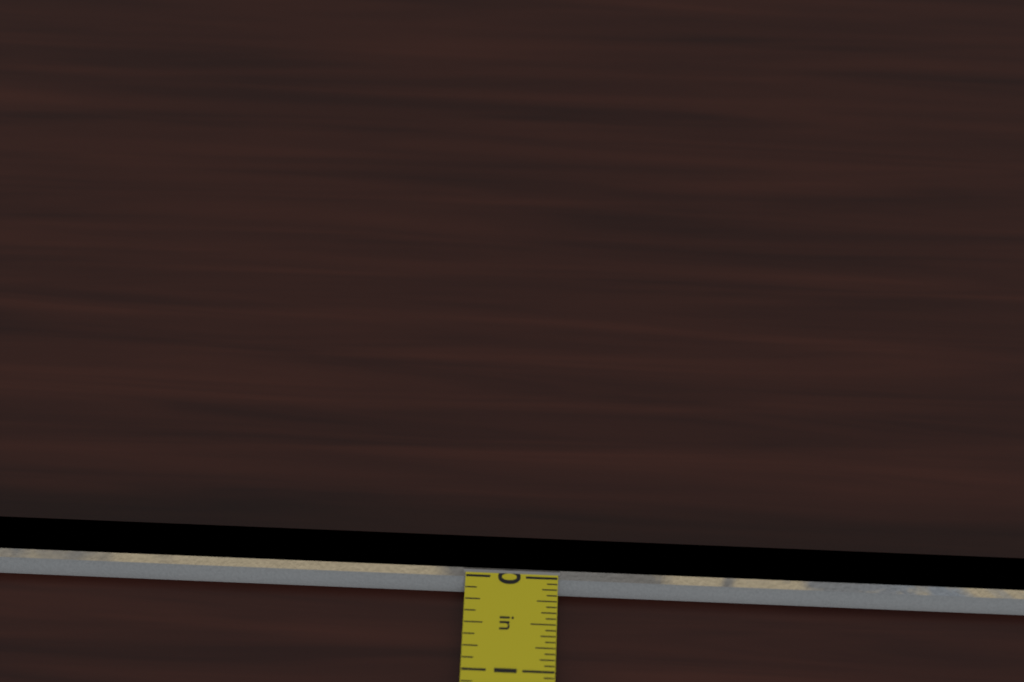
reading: 0.1250 in
